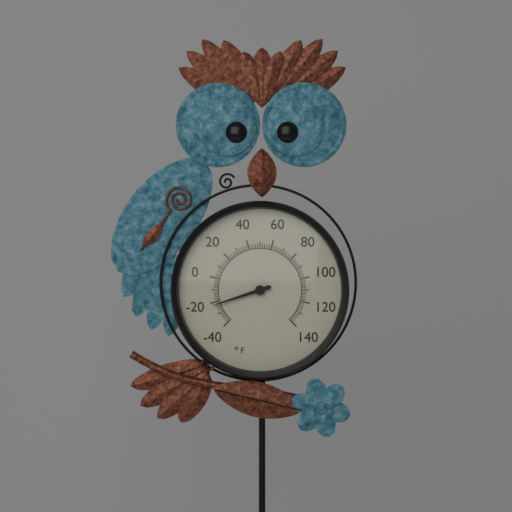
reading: -22 °F
